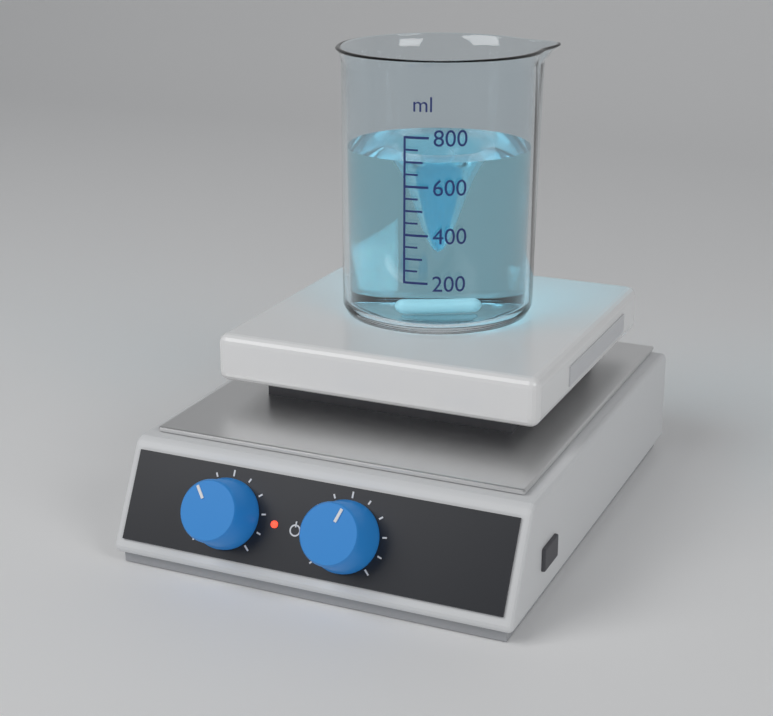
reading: 700 ml
